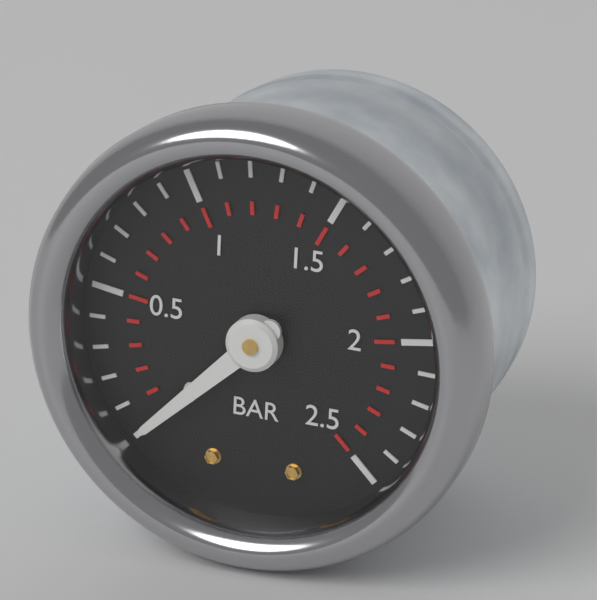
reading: 0.0 bar
